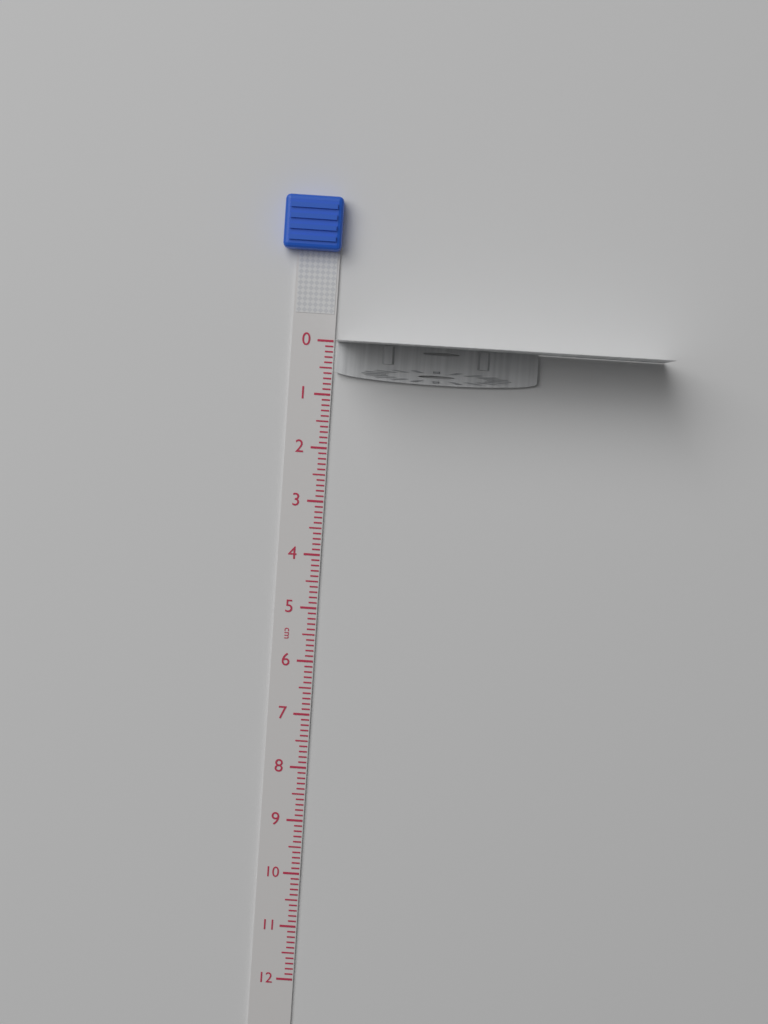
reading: 0.7 cm
